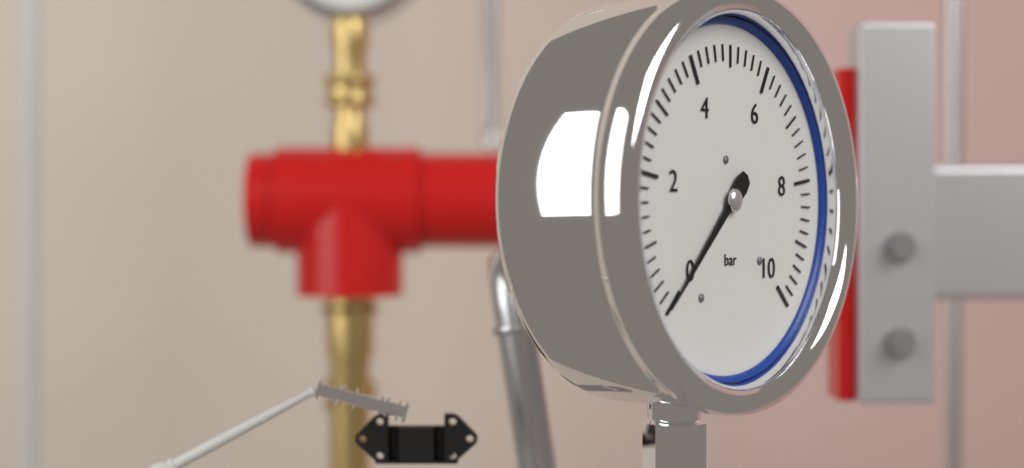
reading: 0.0 bar
